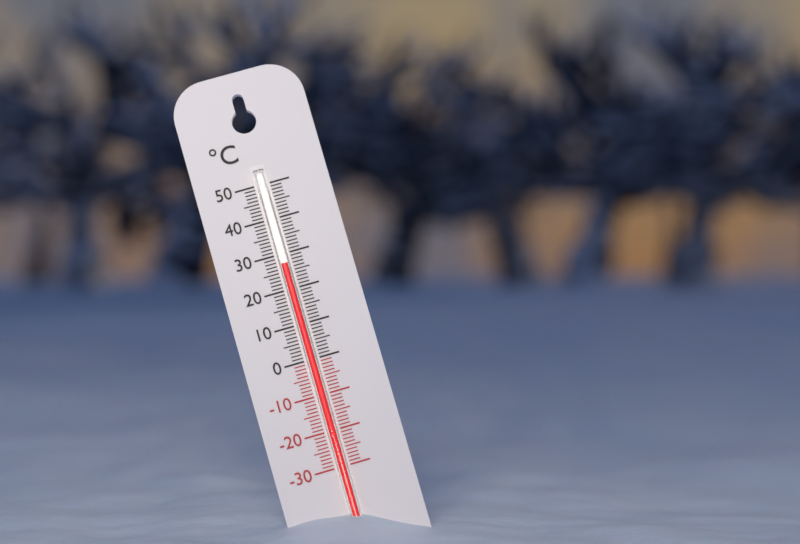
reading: 27 °C
